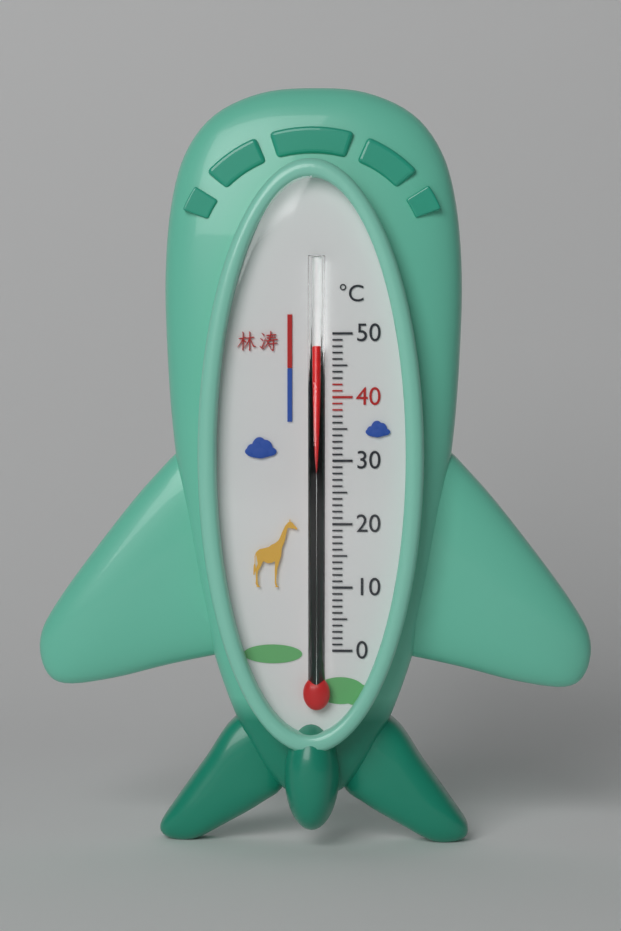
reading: 48 °C
